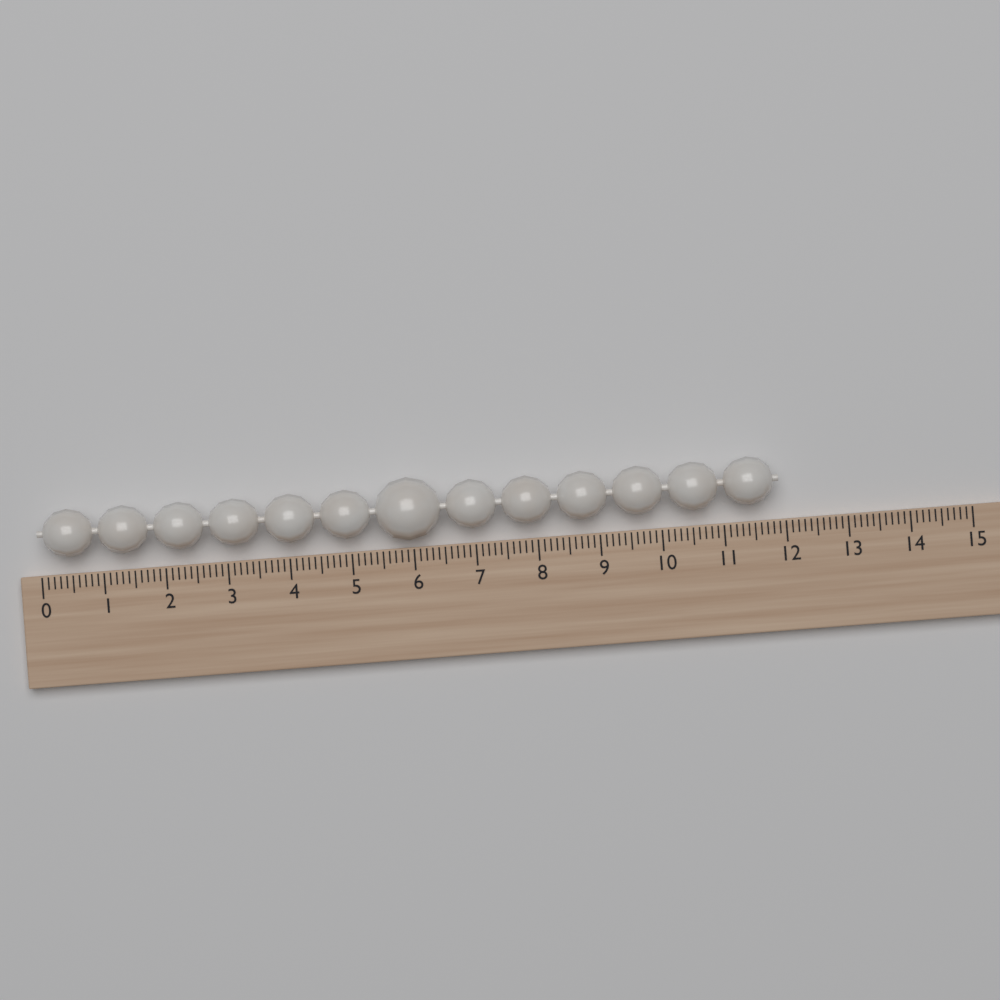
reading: 11.9 (no unit)
